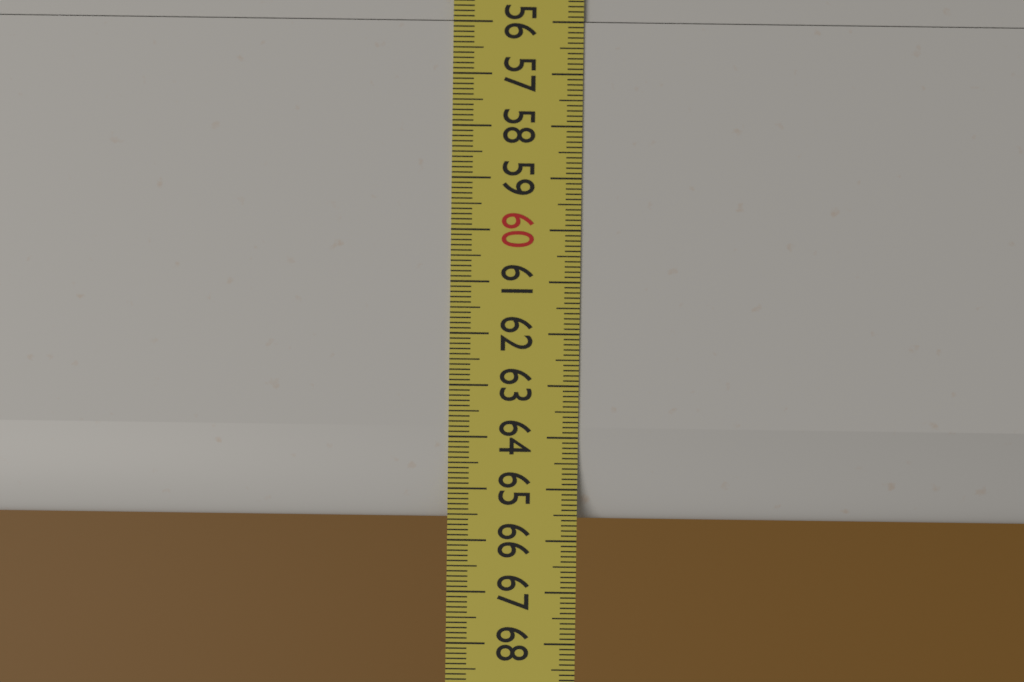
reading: 65.6 (no unit)
